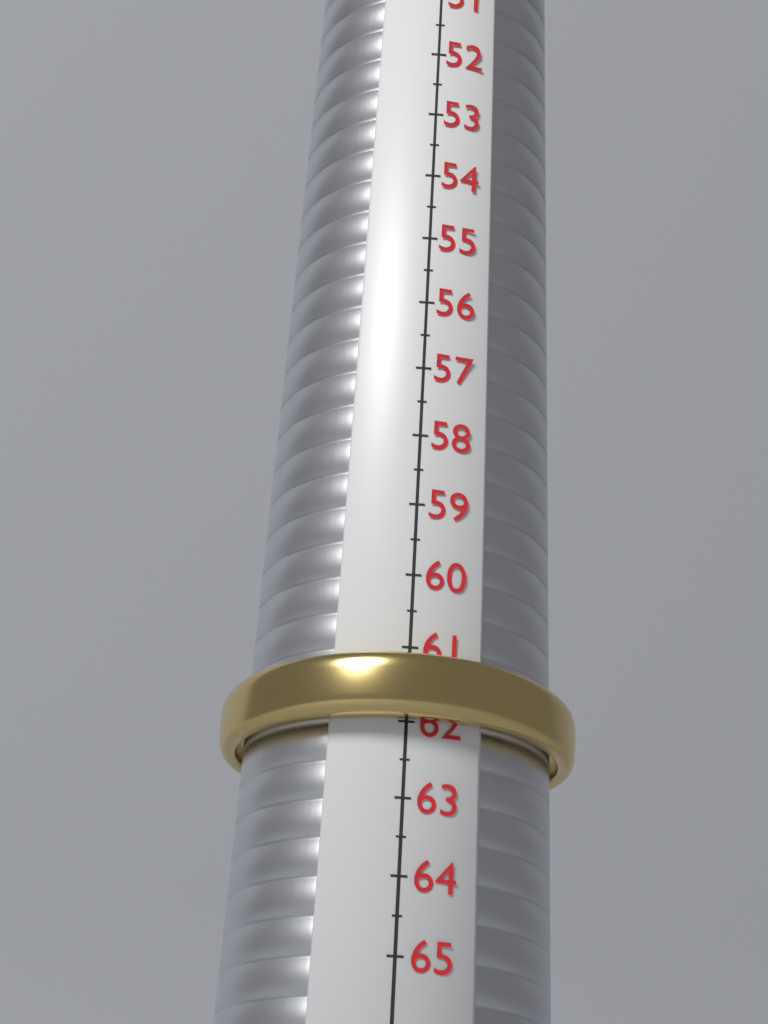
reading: 62.0 (no unit)
